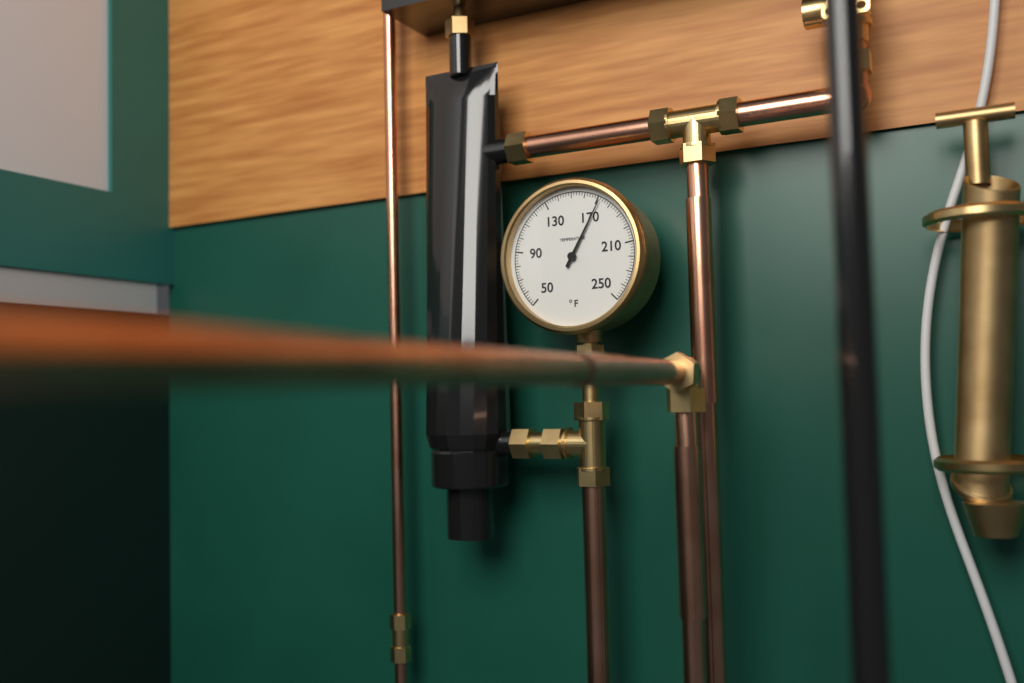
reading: 172 °F
